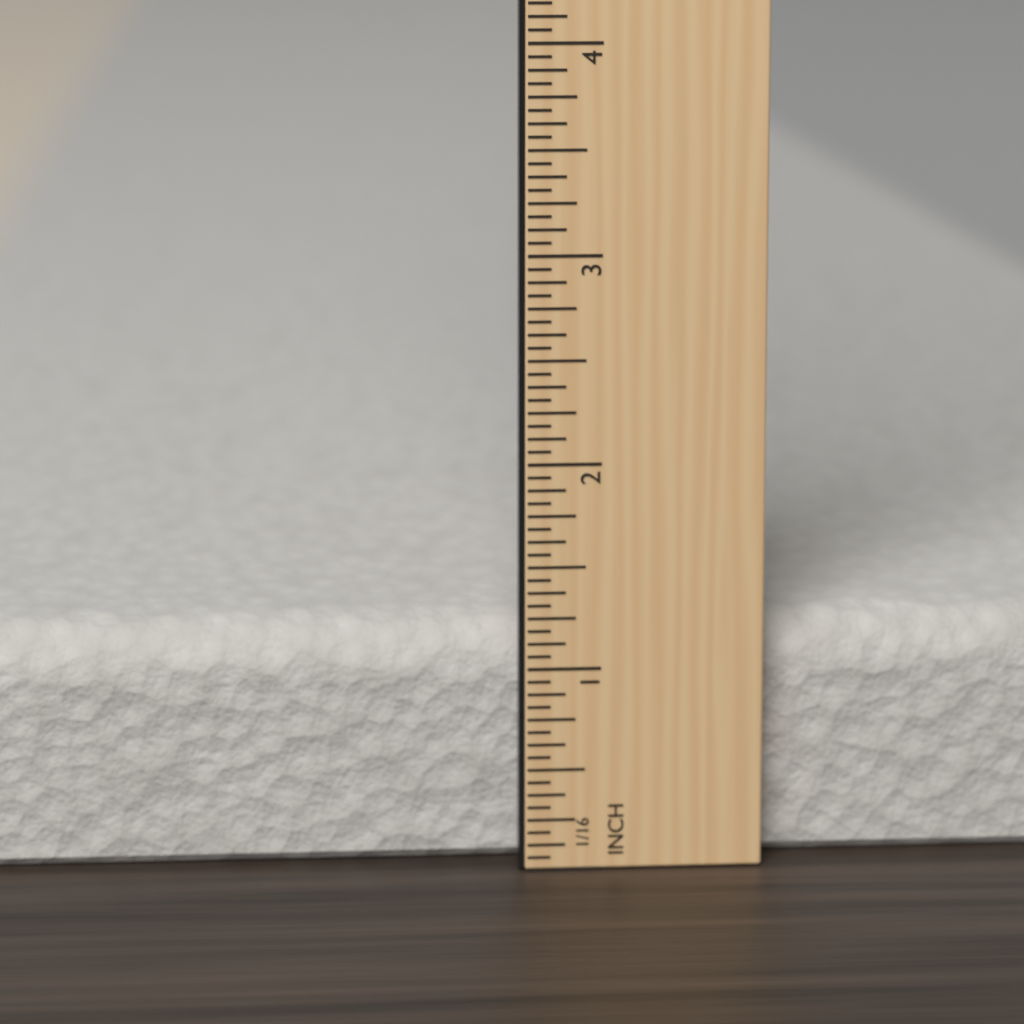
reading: 1.1875 in
